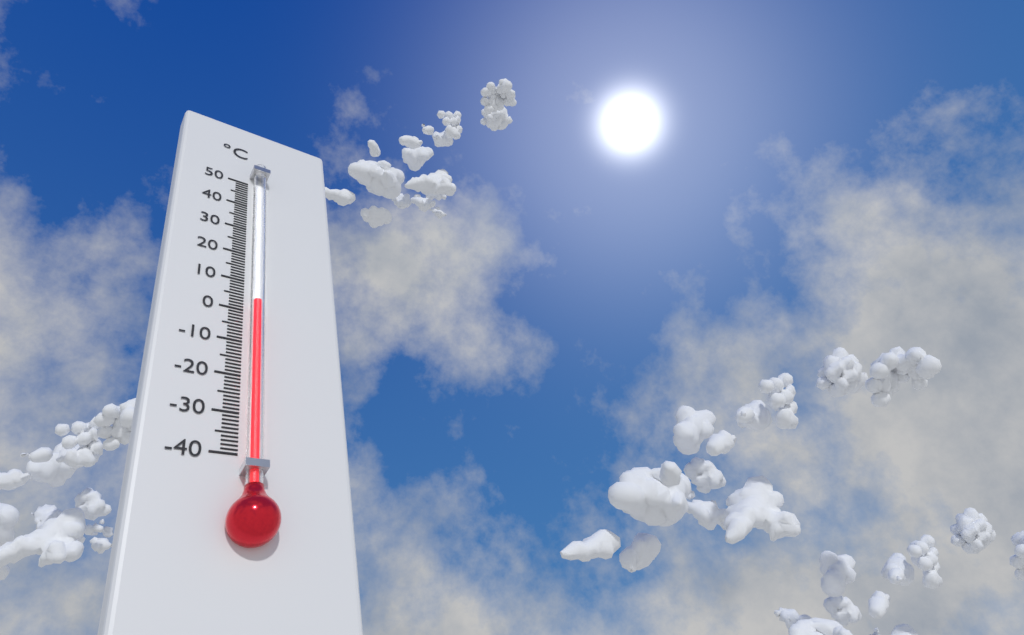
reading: 2 °C
